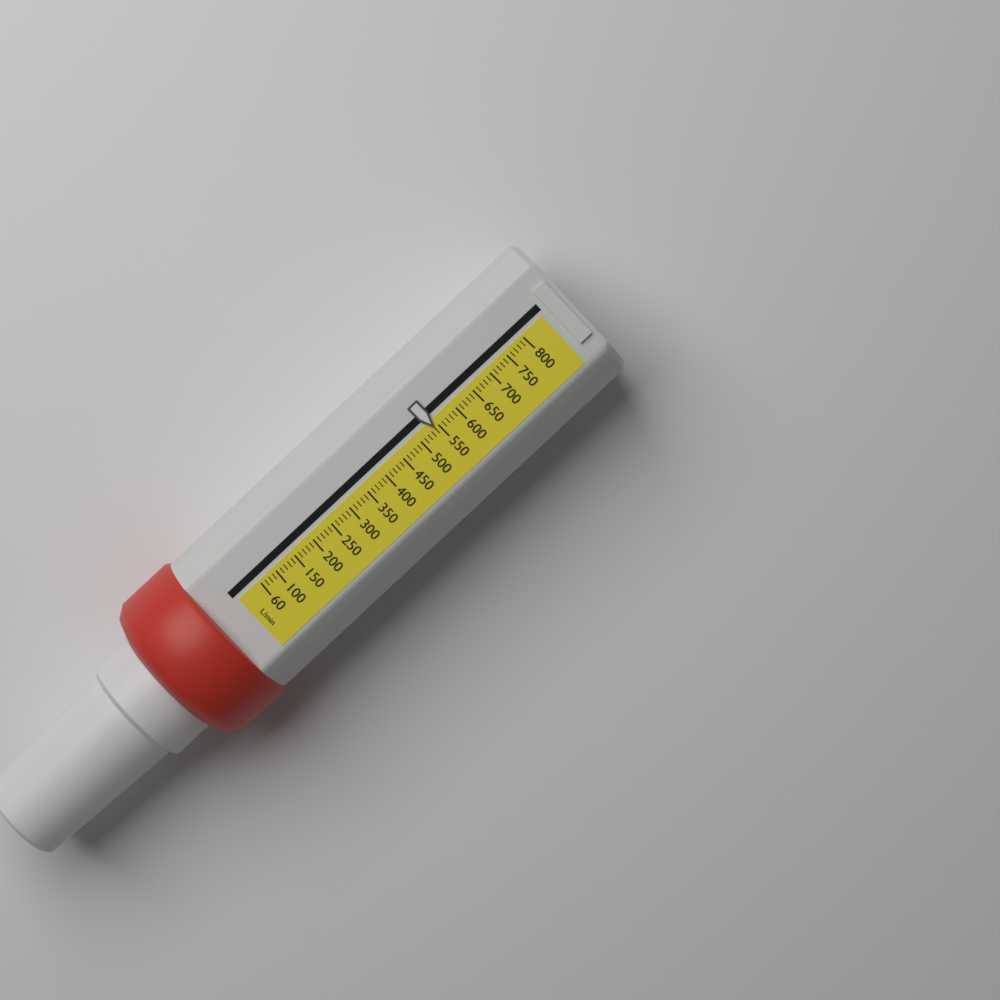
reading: 540 L/min
